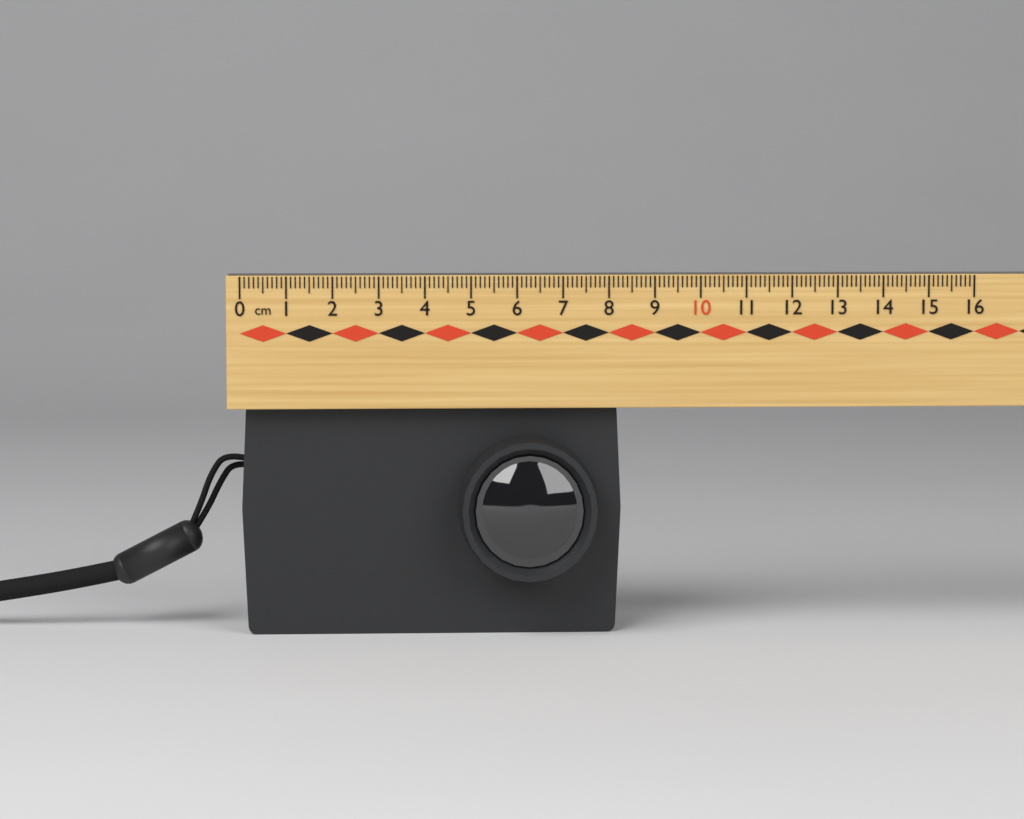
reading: 8.3 cm
